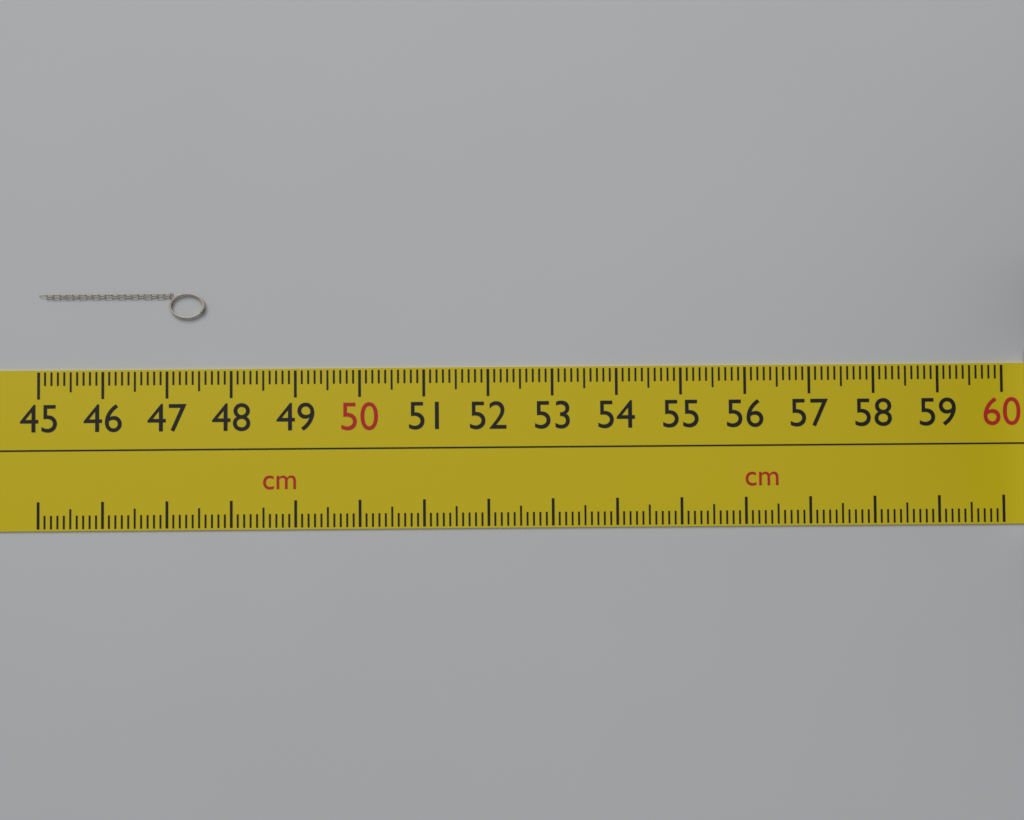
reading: 47.6 cm
